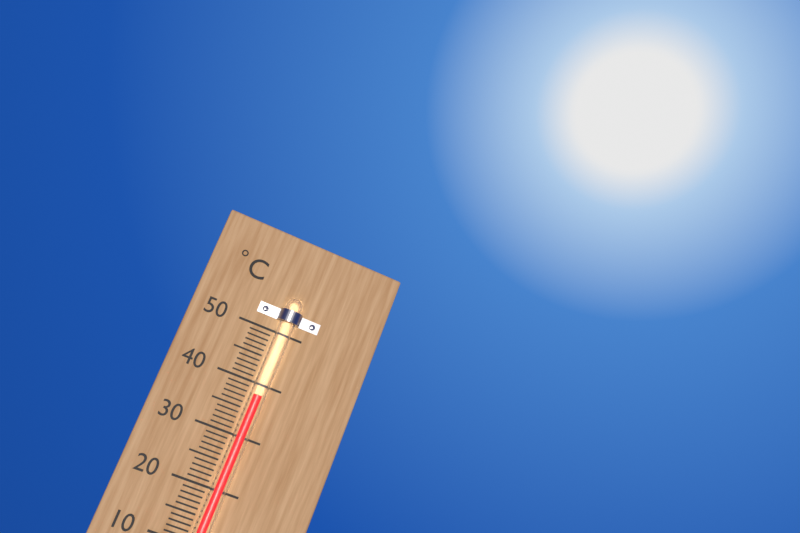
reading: 38 °C
